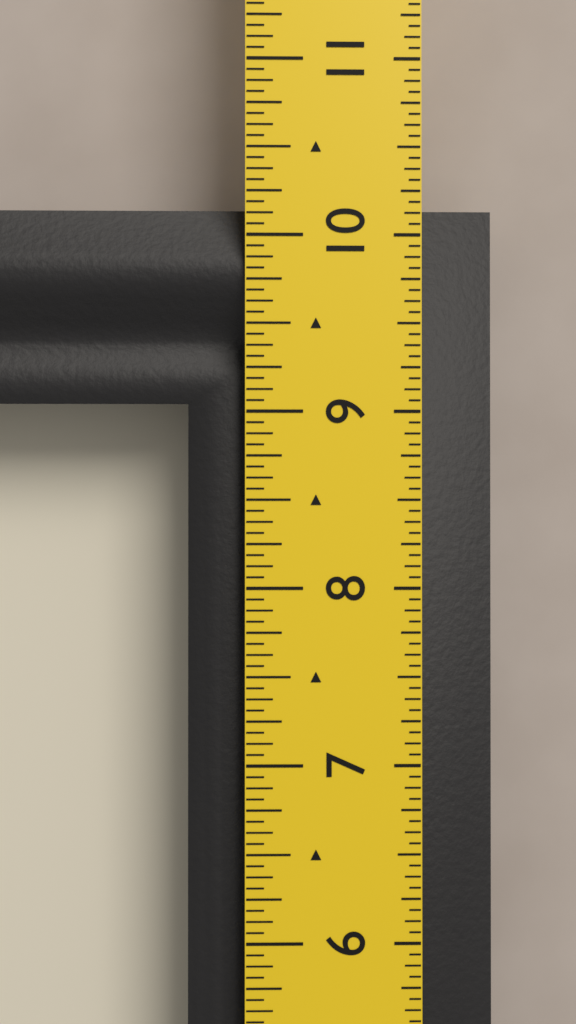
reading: 10.1875 in
